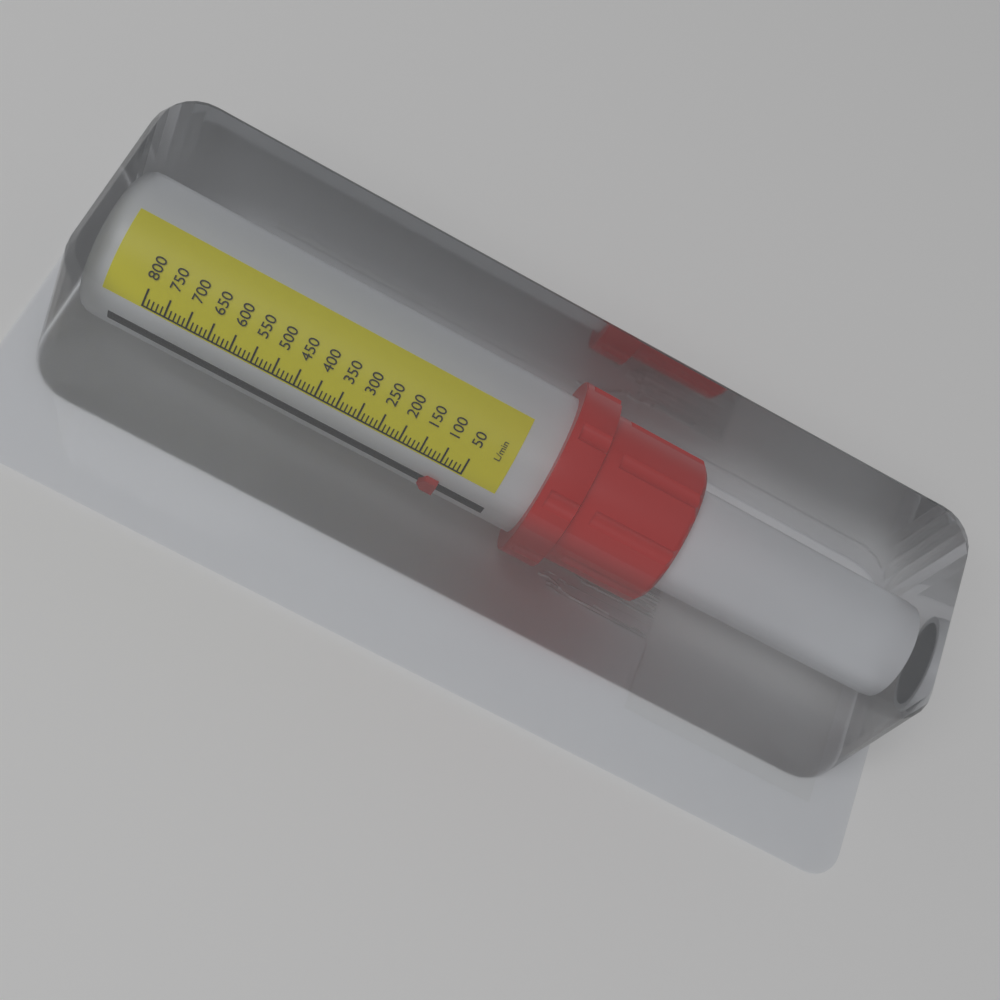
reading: 80 L/min
